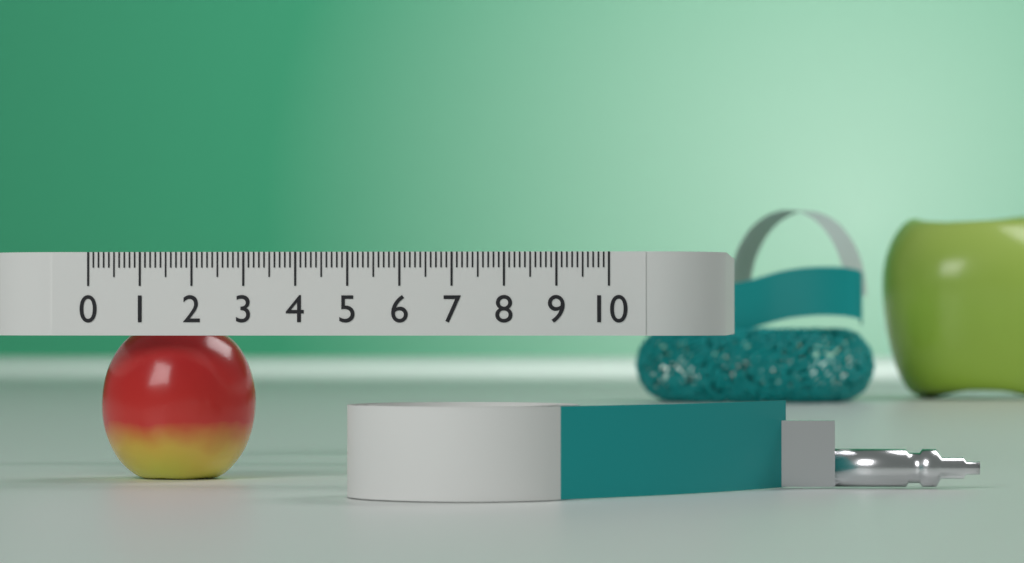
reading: 3.0 (no unit)
